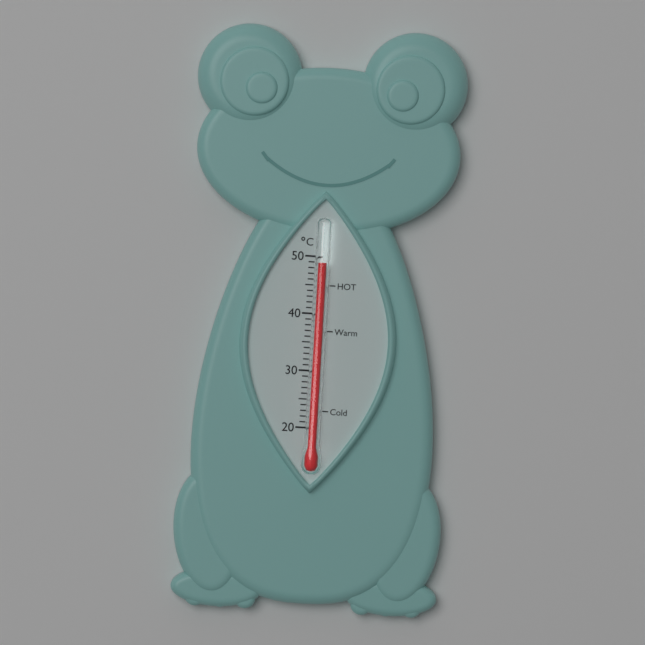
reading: 49 °C
